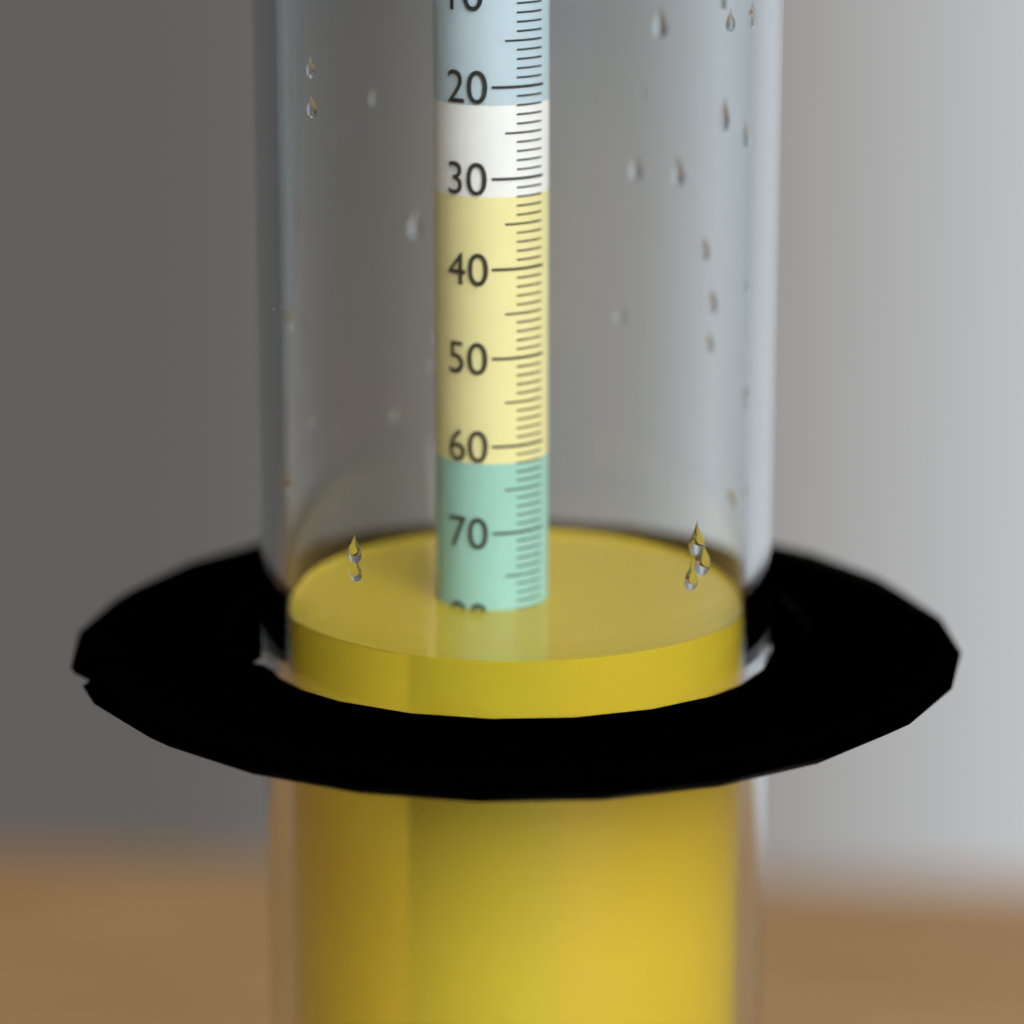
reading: 79 (no unit)
